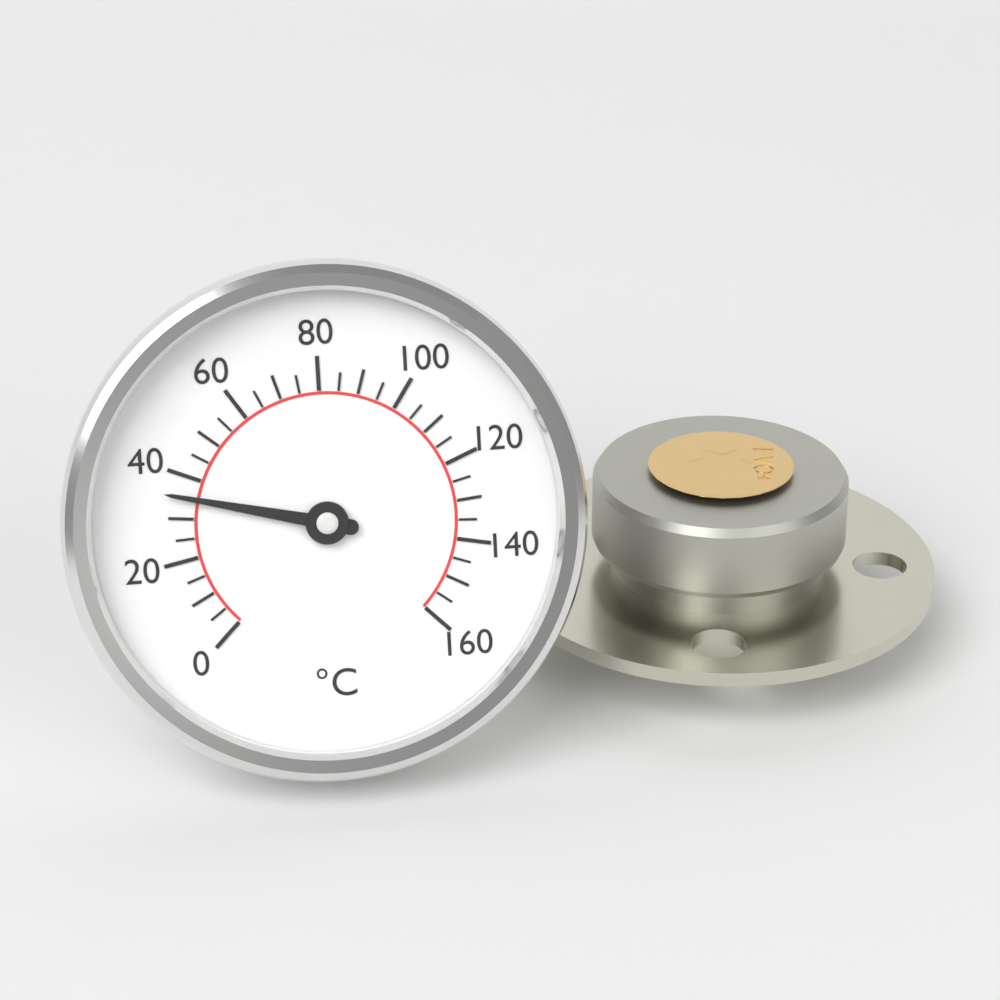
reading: 35 °C
